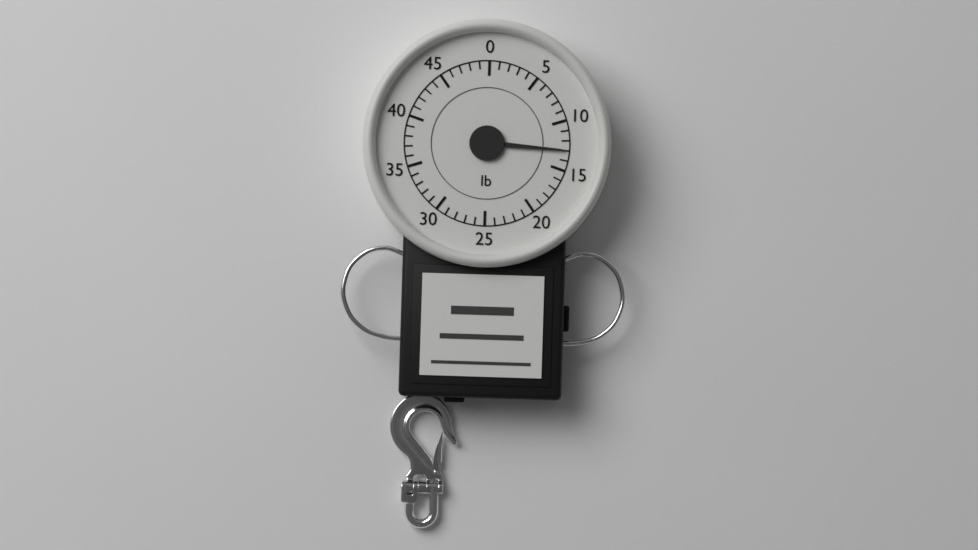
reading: 13 lb
